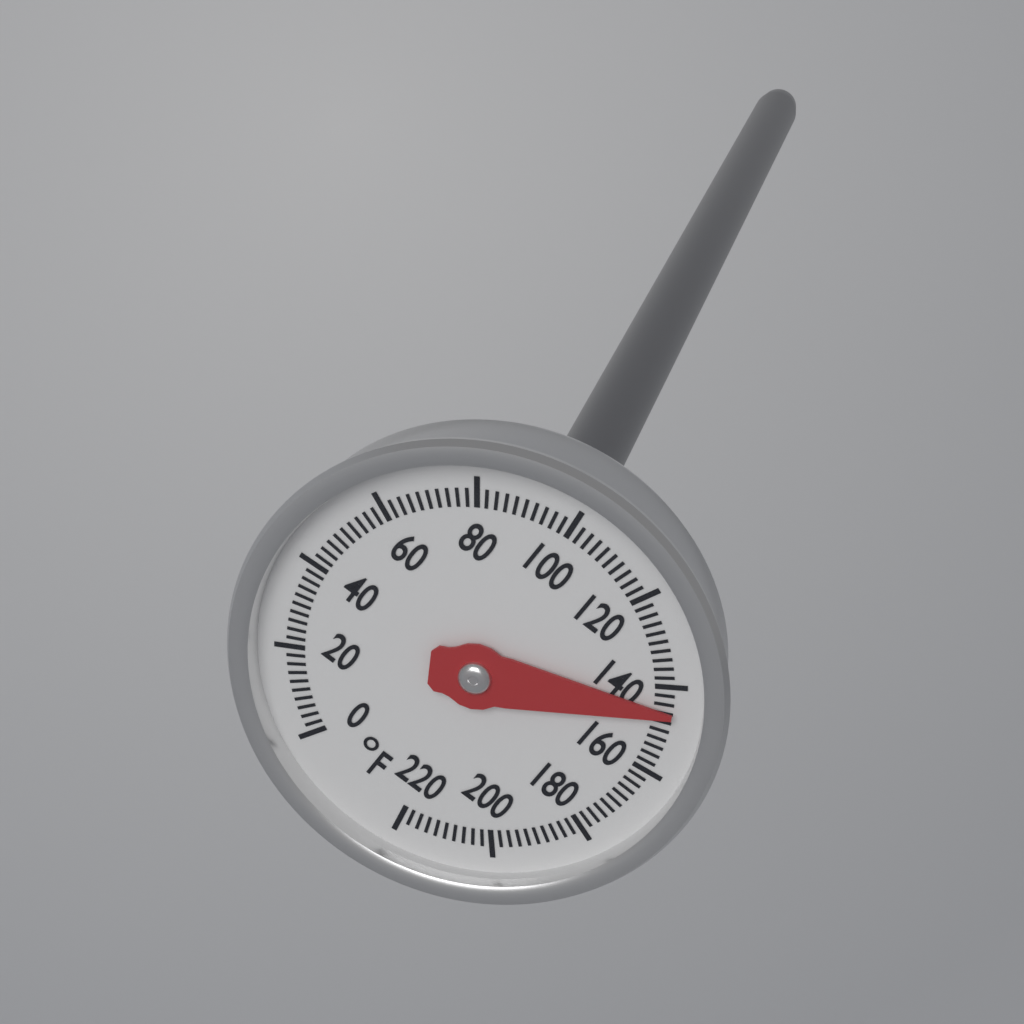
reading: 146 °F
